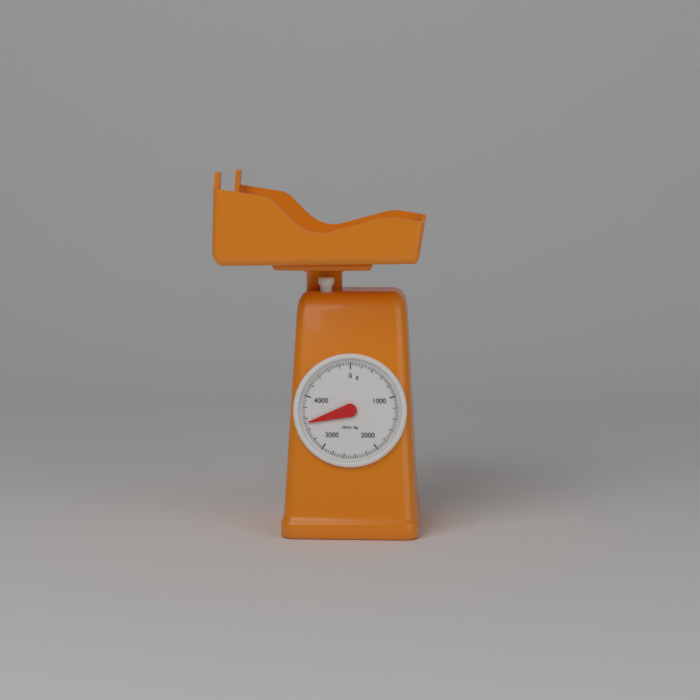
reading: 3520 g
